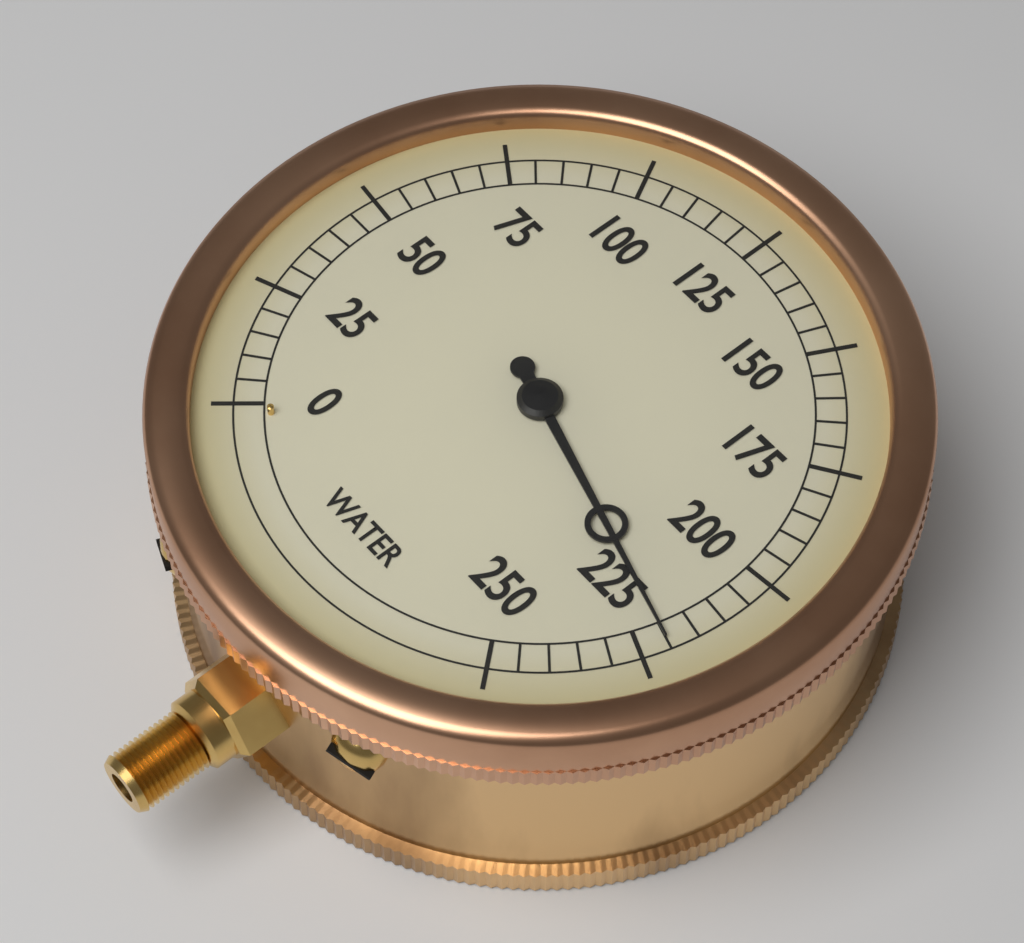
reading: 220 (no unit)
